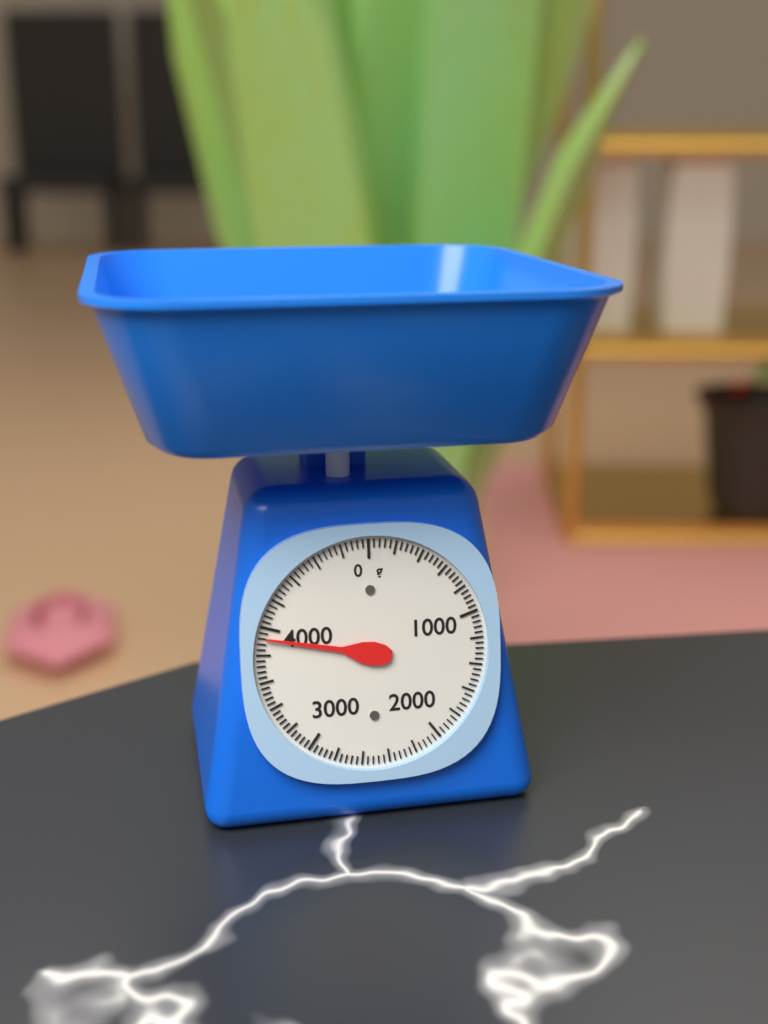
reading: 3920 g
